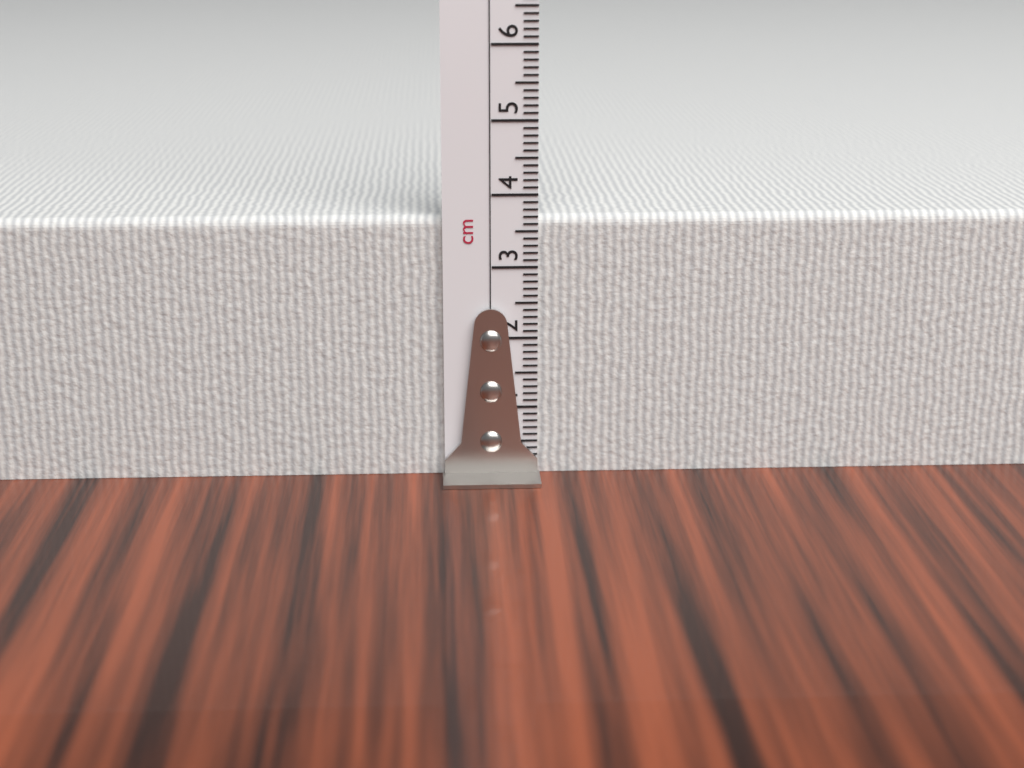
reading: 3.7 cm
